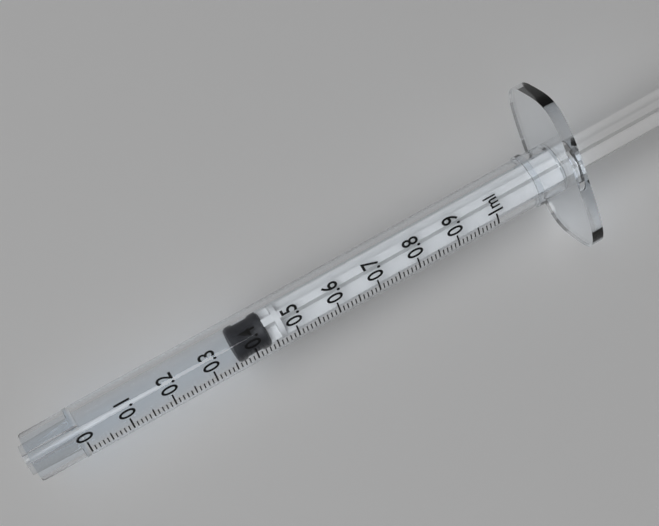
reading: 0.36 ml
